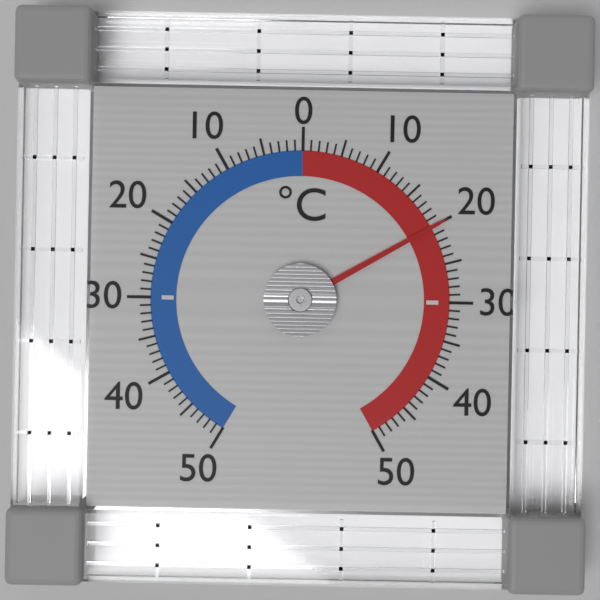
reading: 20 °C
